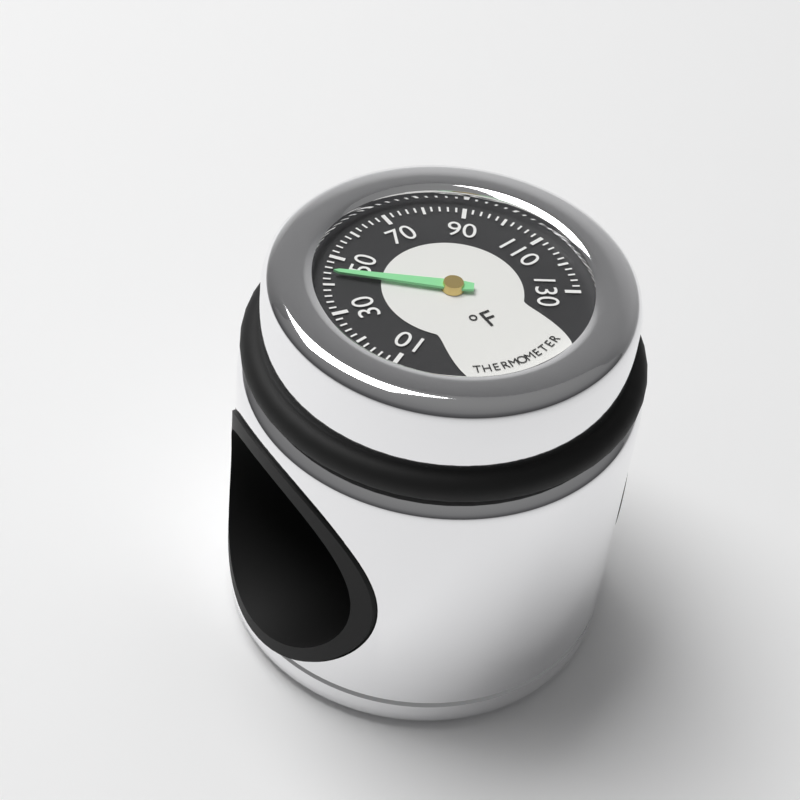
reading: 44 °F
